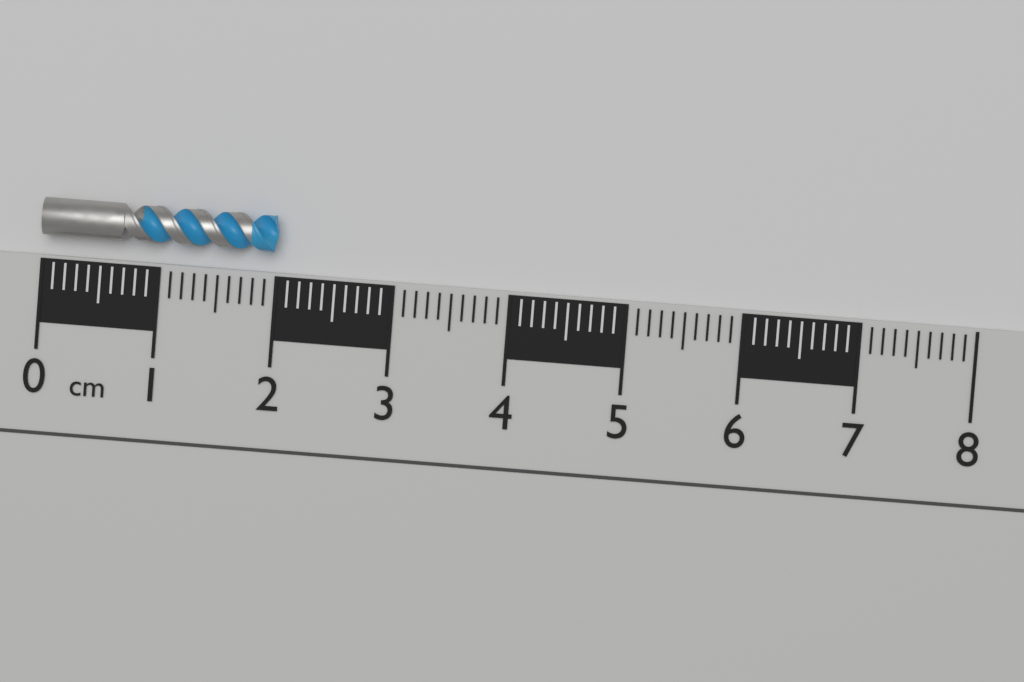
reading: 2.0 cm
